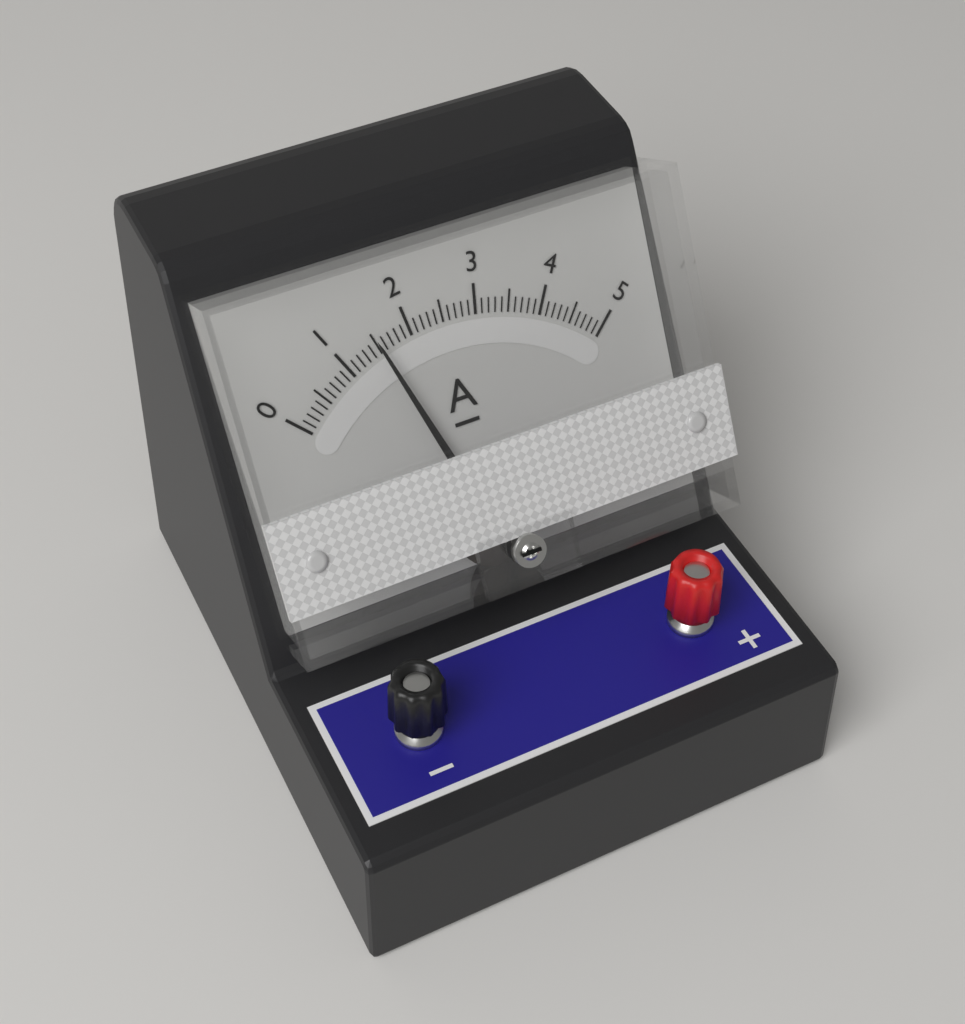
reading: 1.5 A
